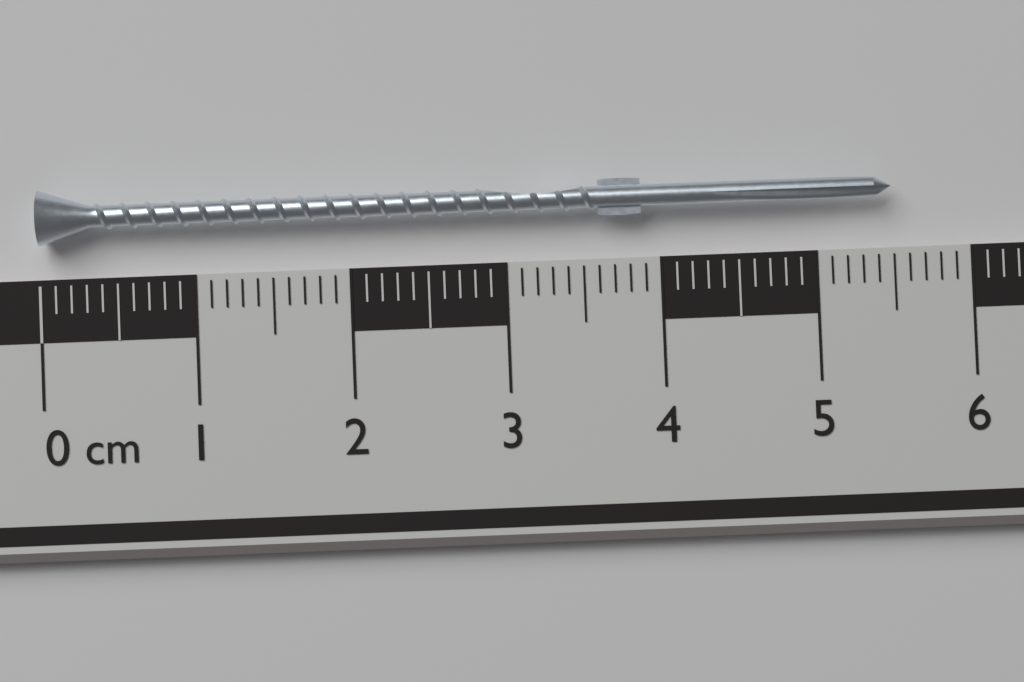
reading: 5.5 cm
